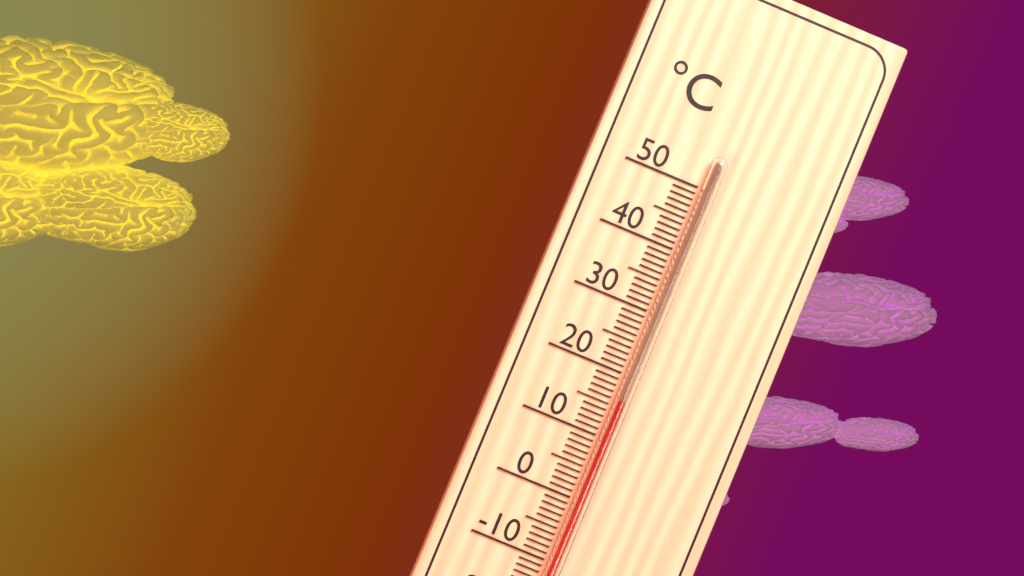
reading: 16 °C
